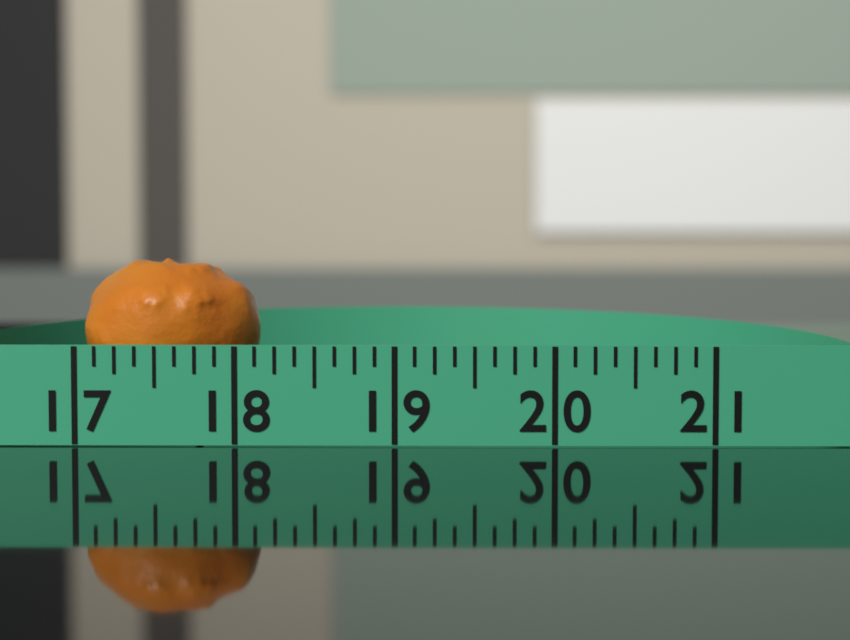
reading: 18.125 (no unit)
